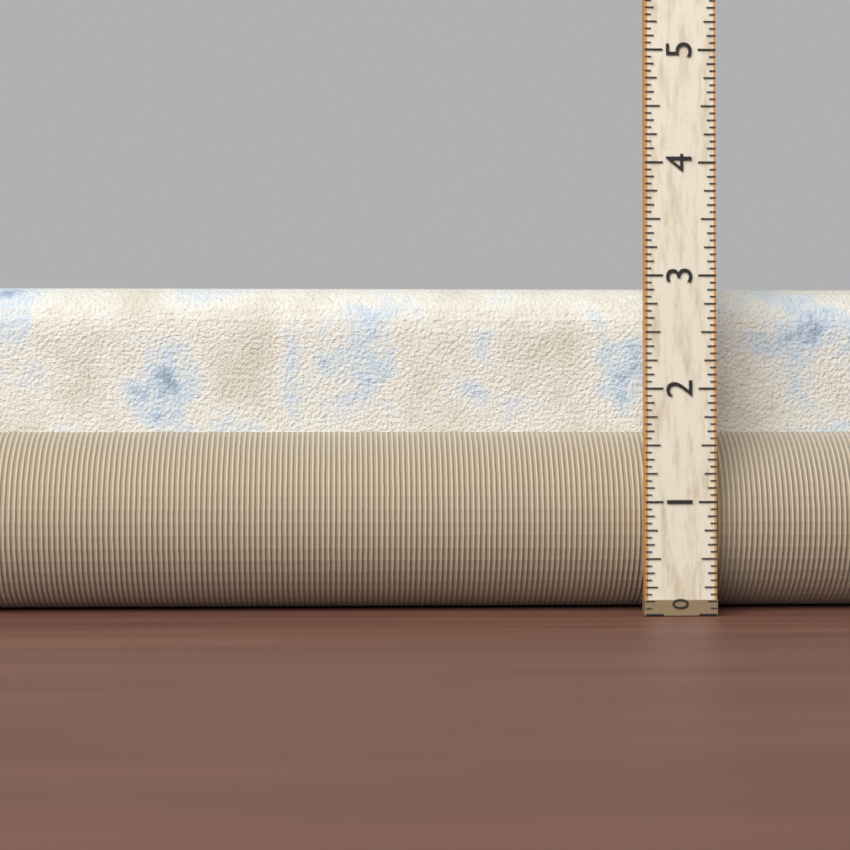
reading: 2.9375 (no unit)
